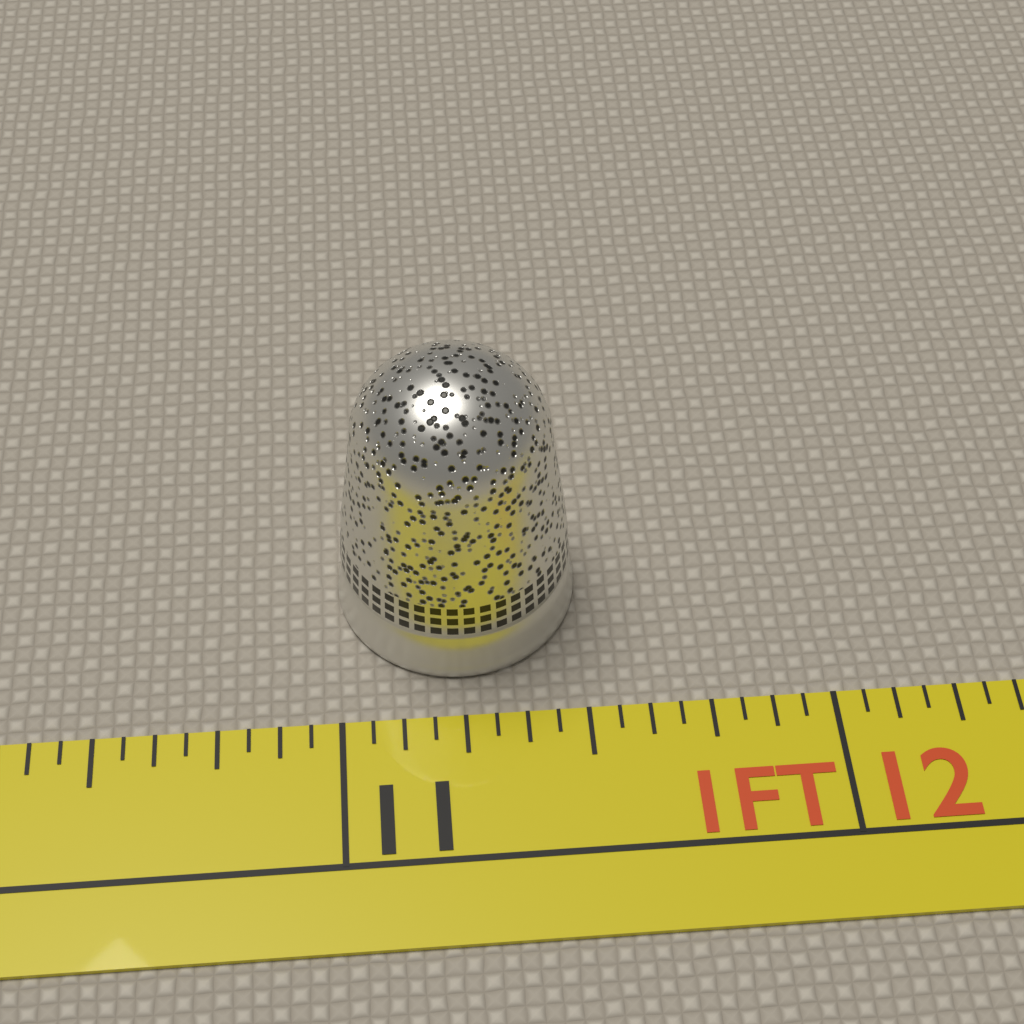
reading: 11.5000 in
